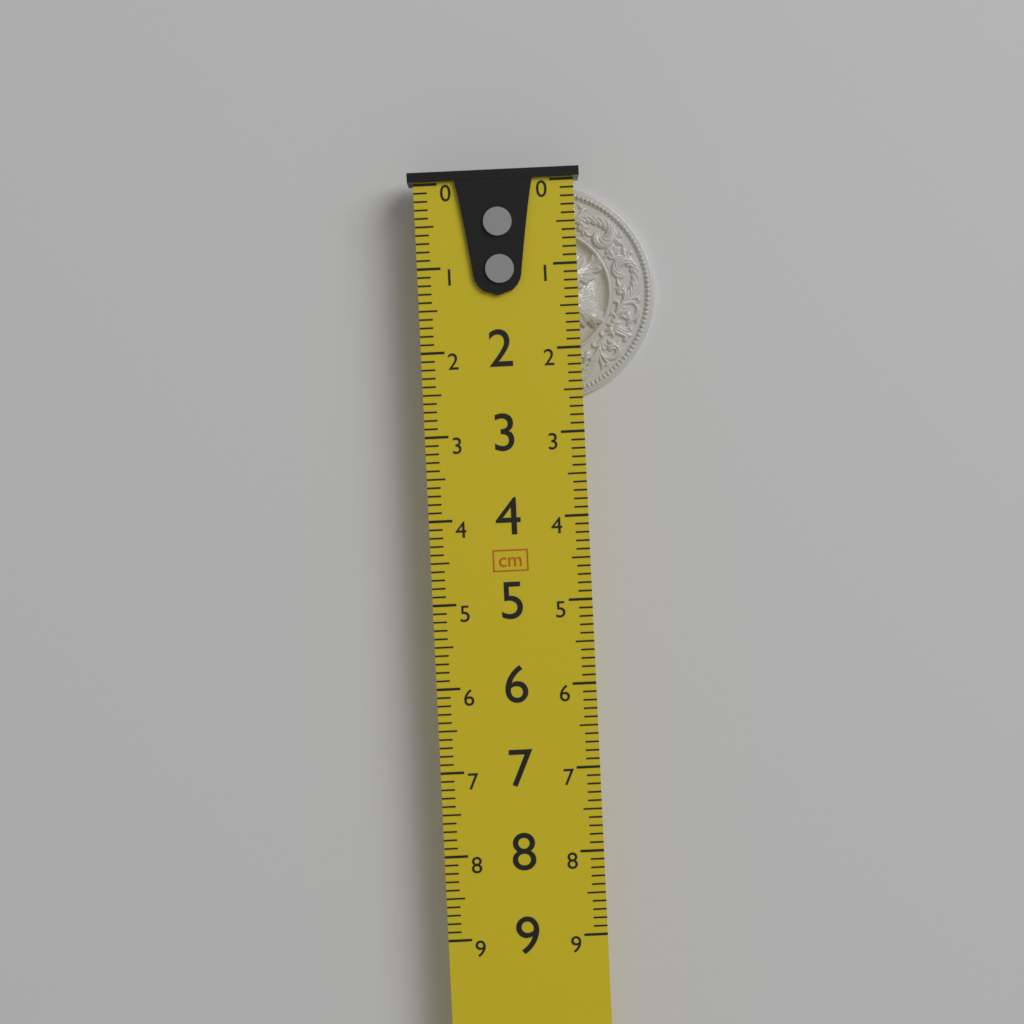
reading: 2.6 cm
